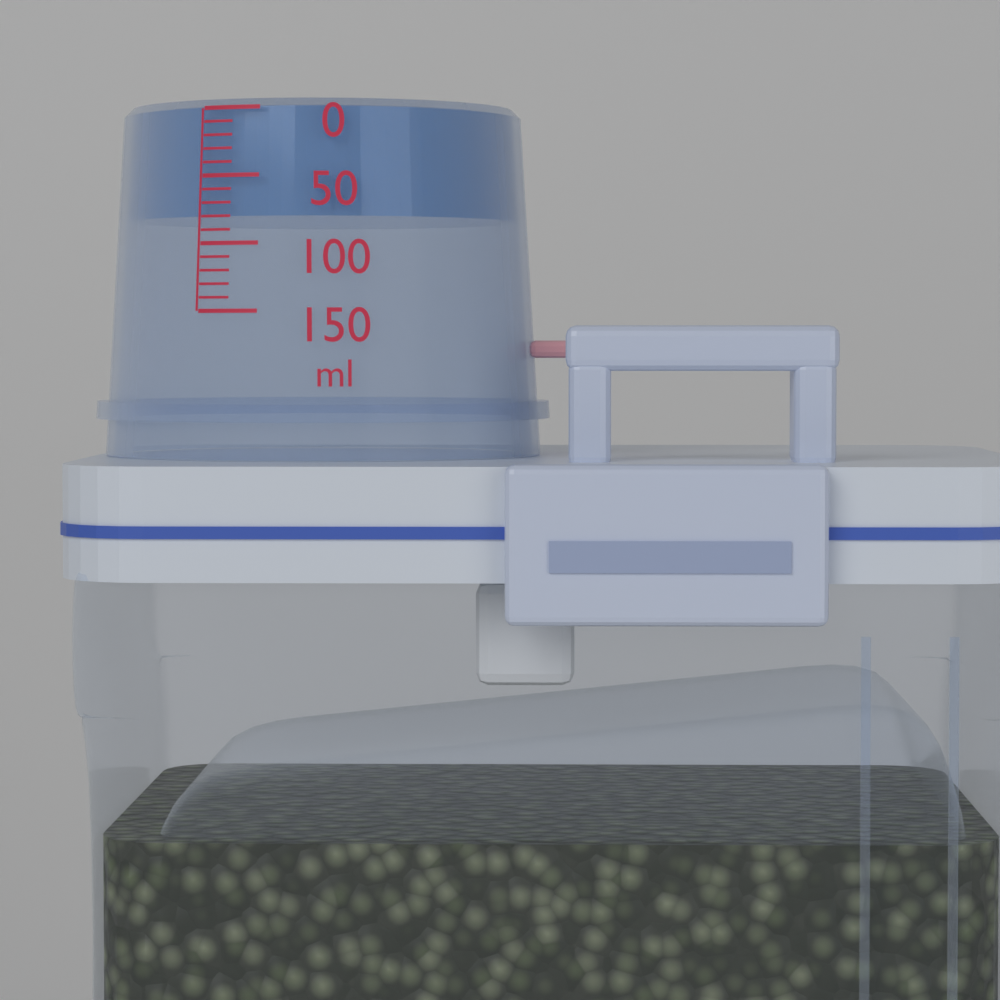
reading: 80 ml
